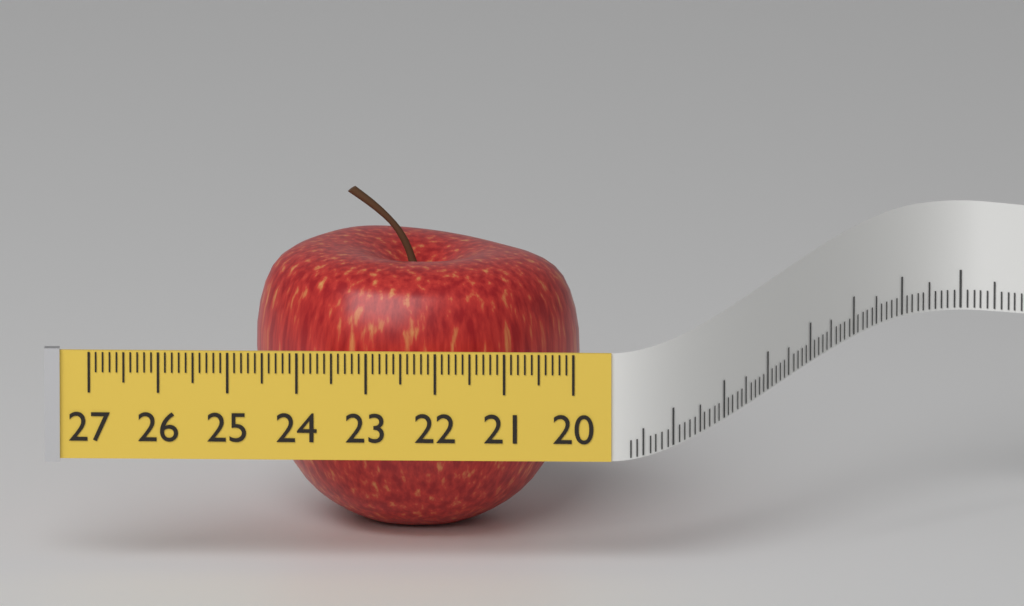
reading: 24.7 (no unit)
